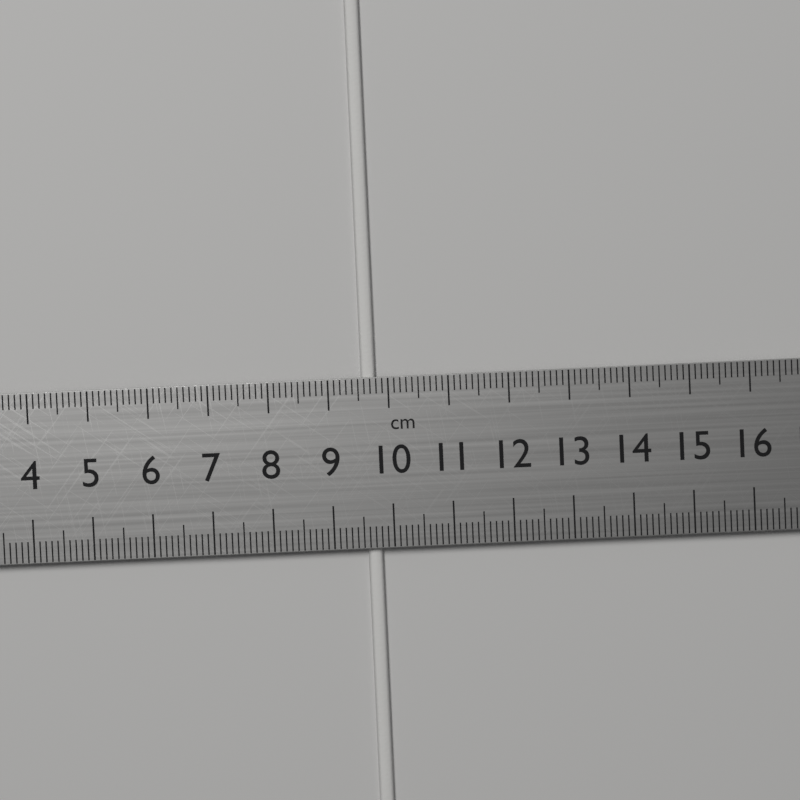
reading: 9.8 cm
